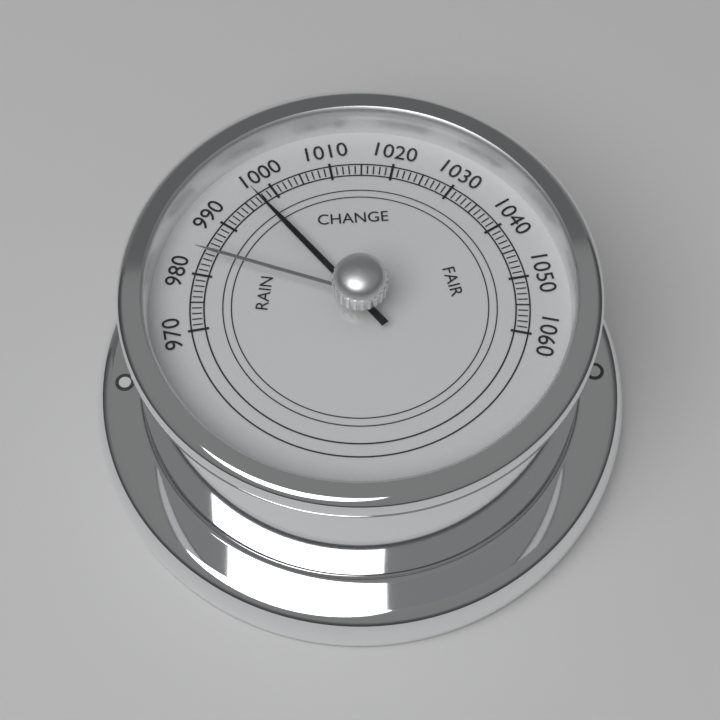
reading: 997 (no unit)
